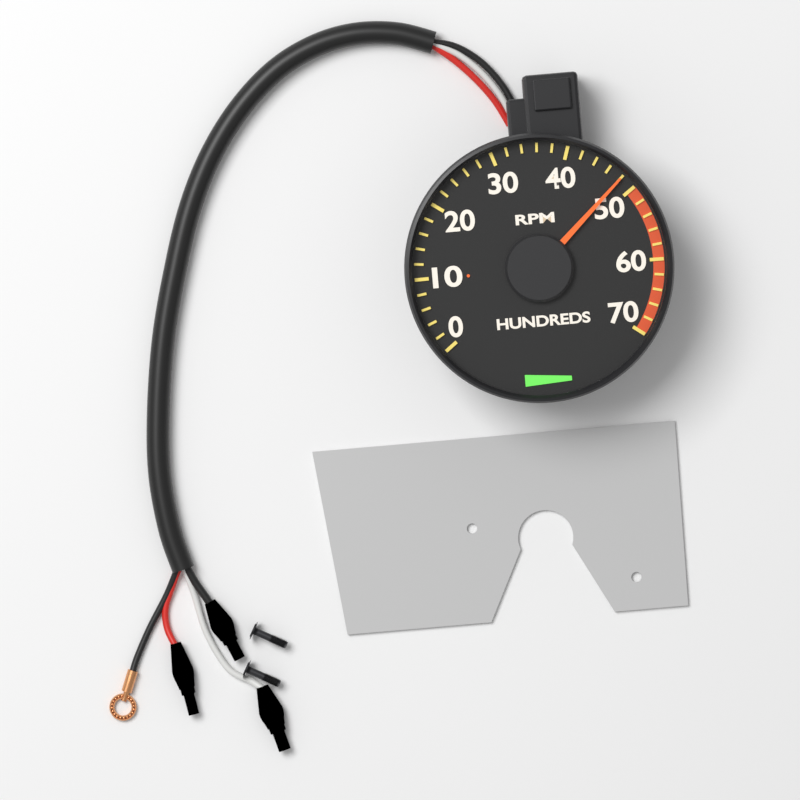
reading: 4800 RPM
